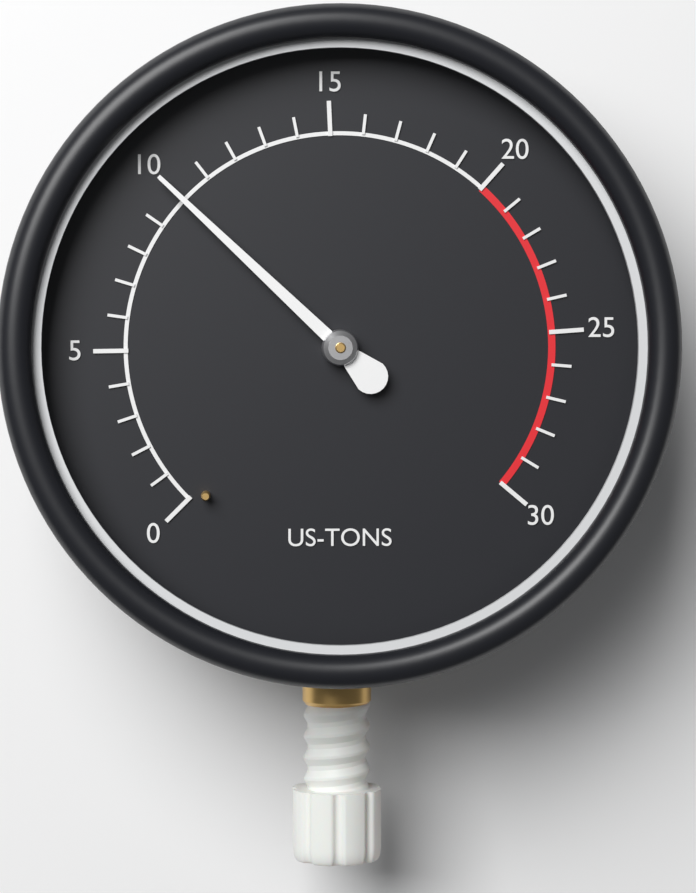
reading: 10 US-TONS
